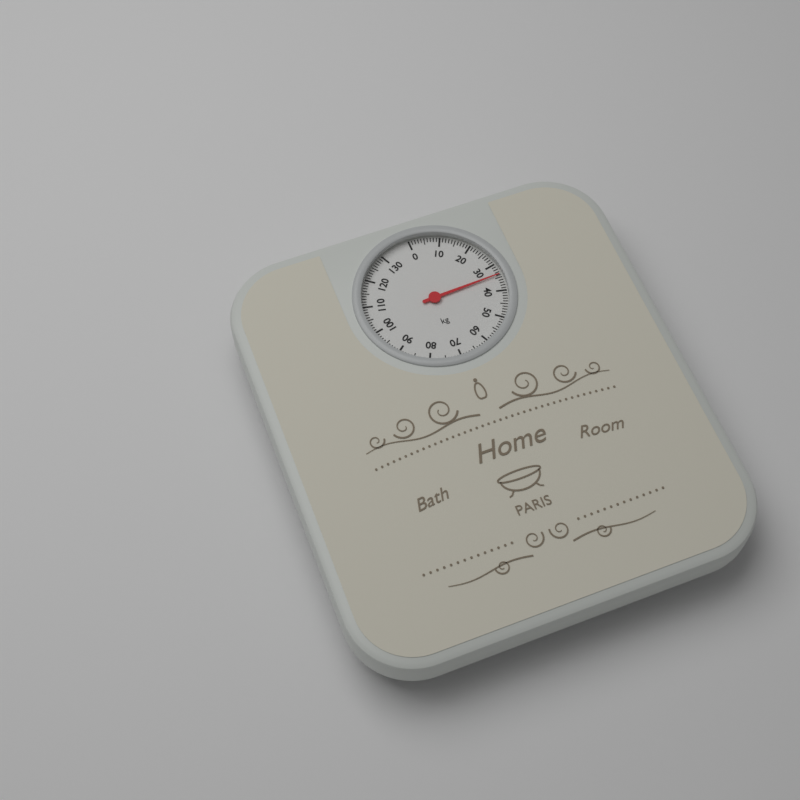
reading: 34 kg
